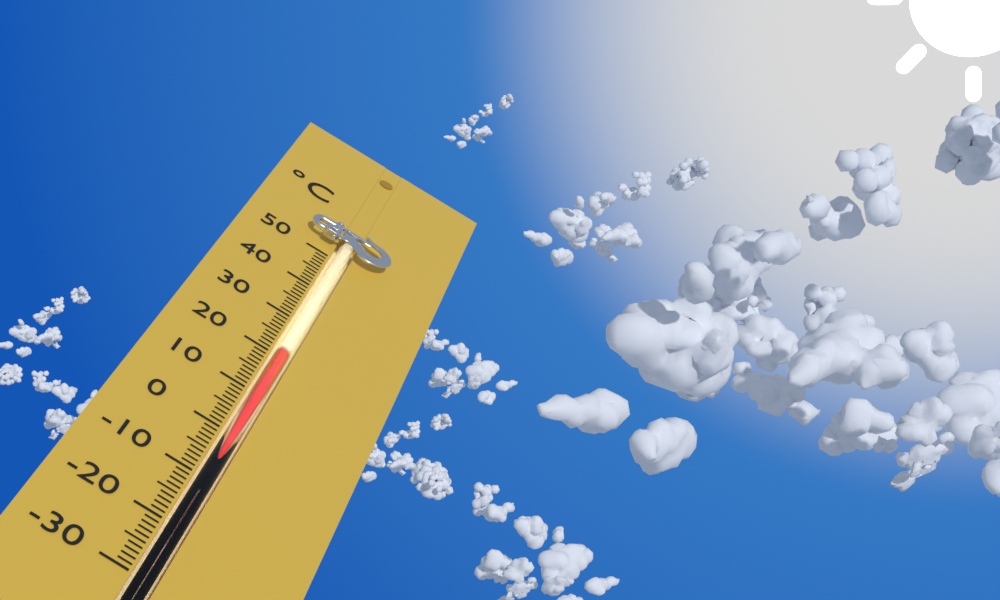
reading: 21 °C
